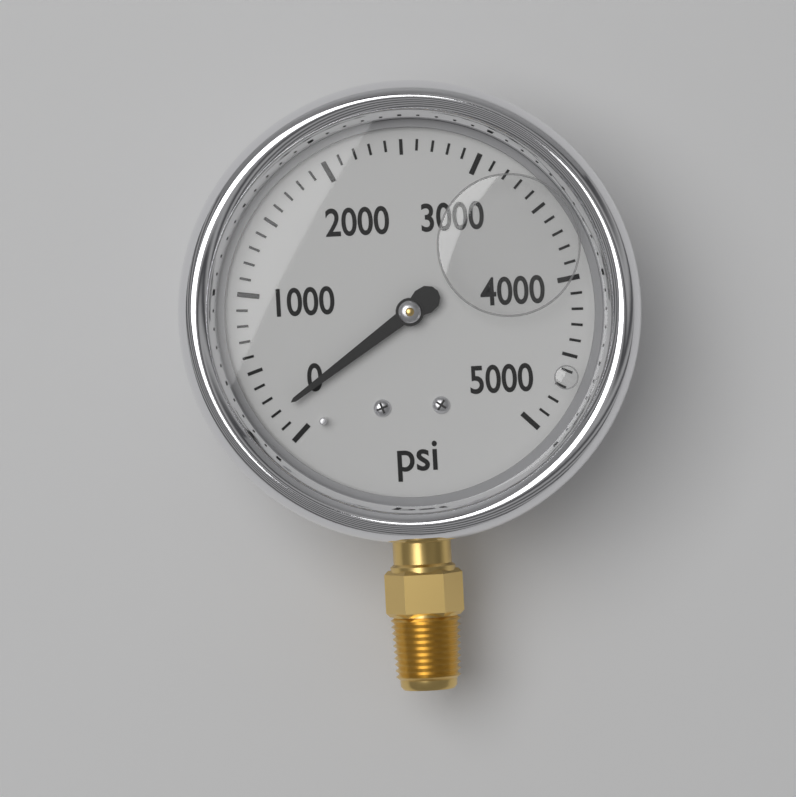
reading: 200 psi
